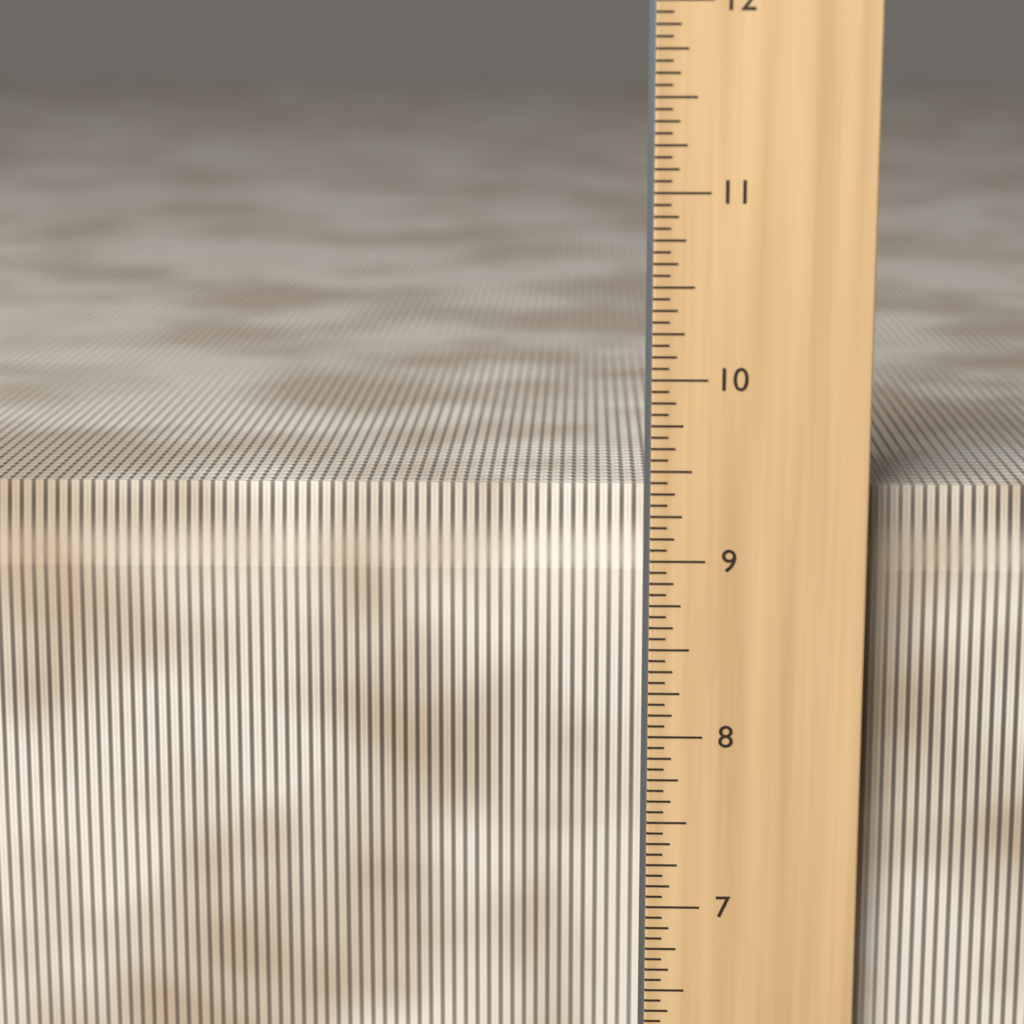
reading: 9.3750 in
